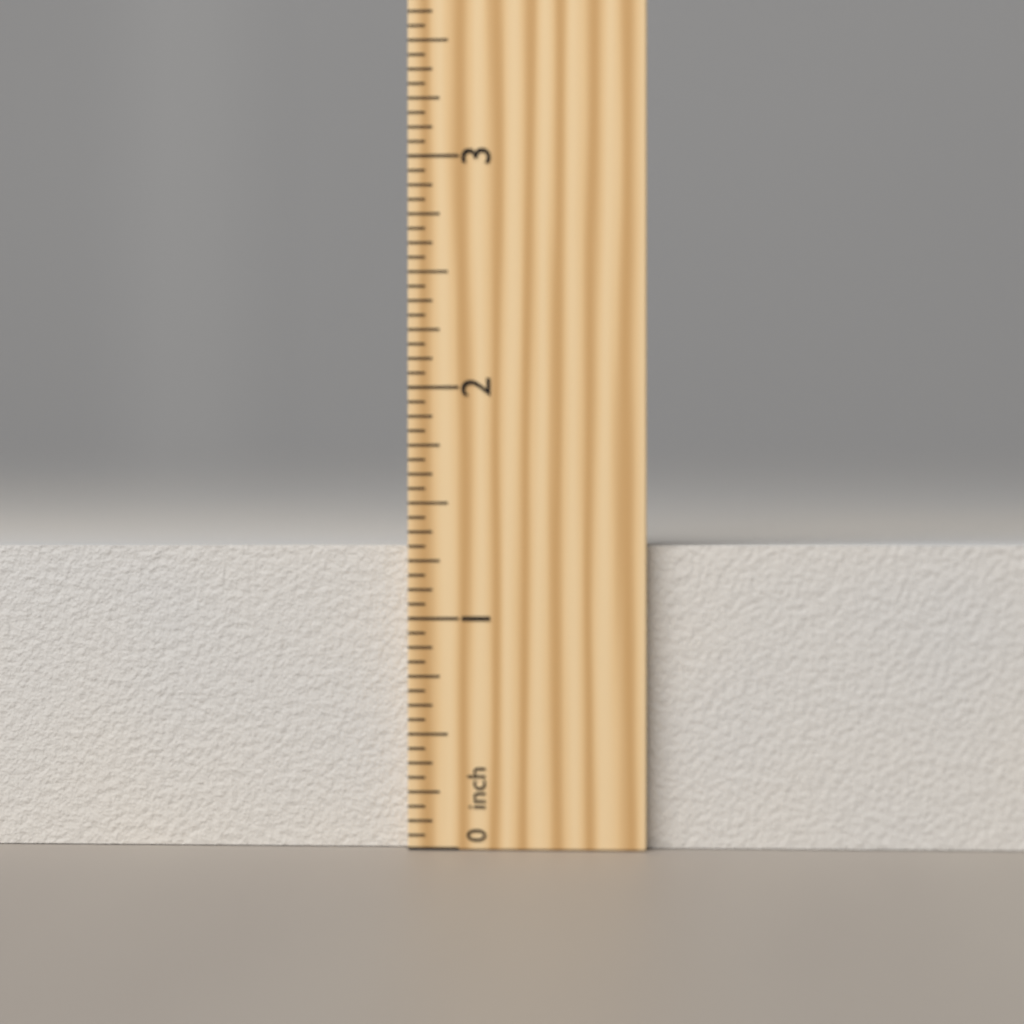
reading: 1.3125 inch
